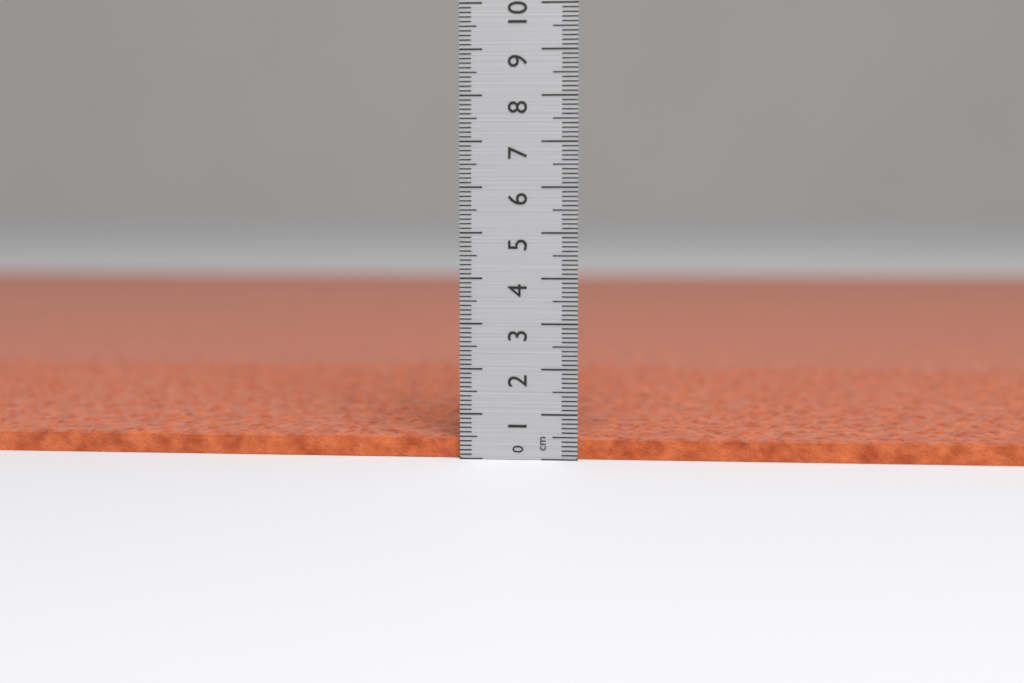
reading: 0.5 cm
